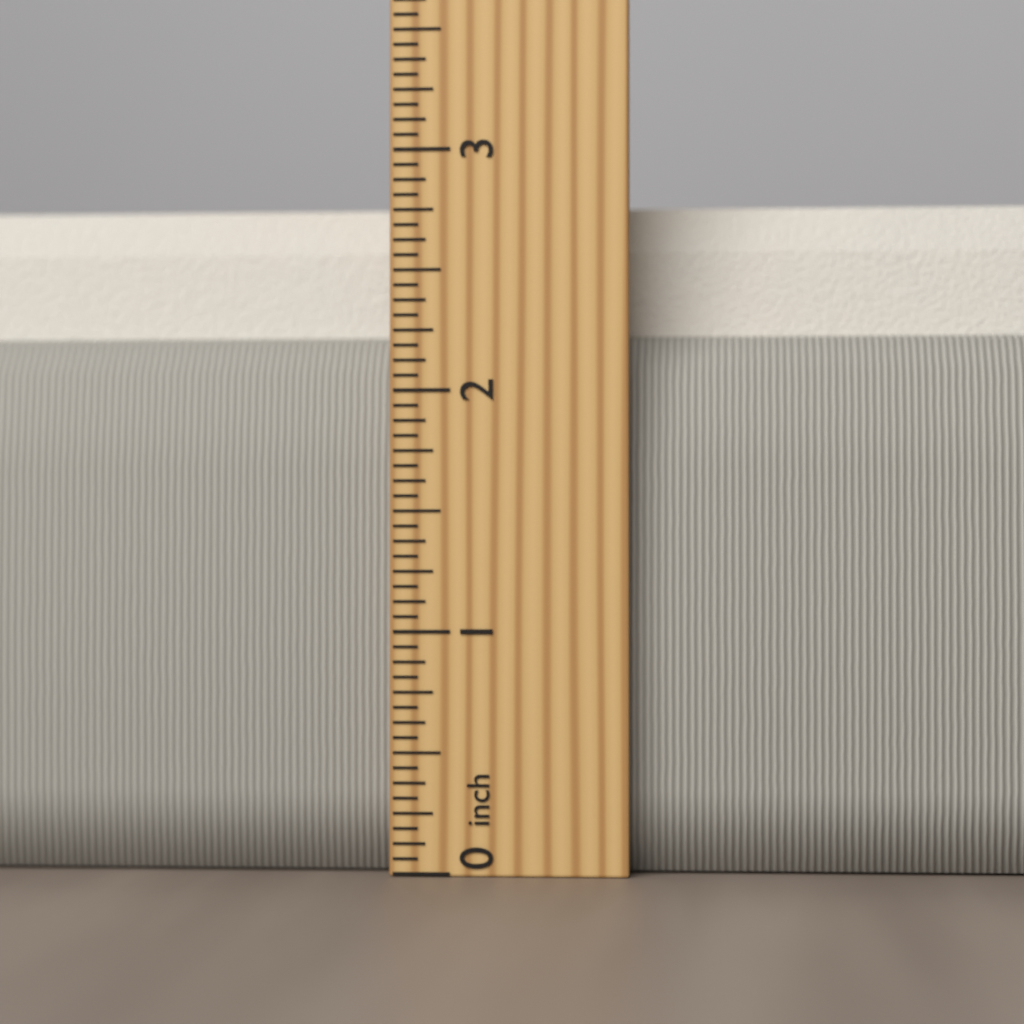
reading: 2.8125 inch
